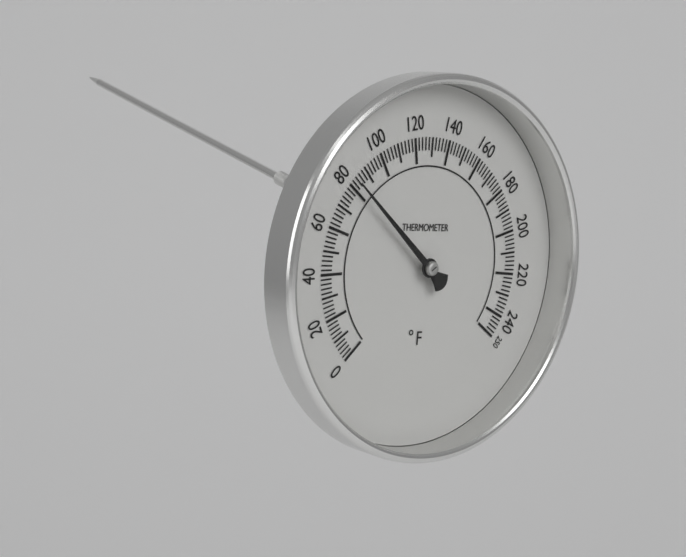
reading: 82 °F
